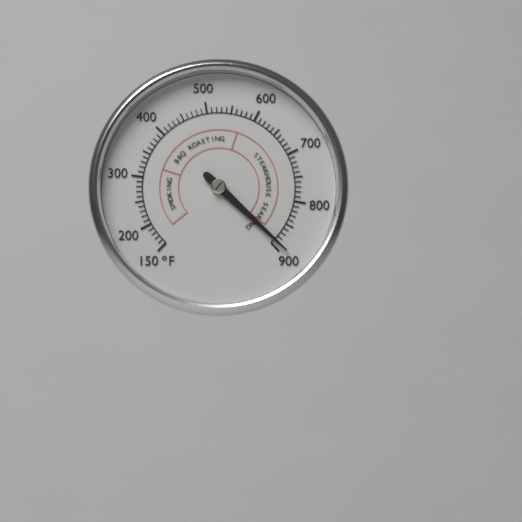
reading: 890 °F
